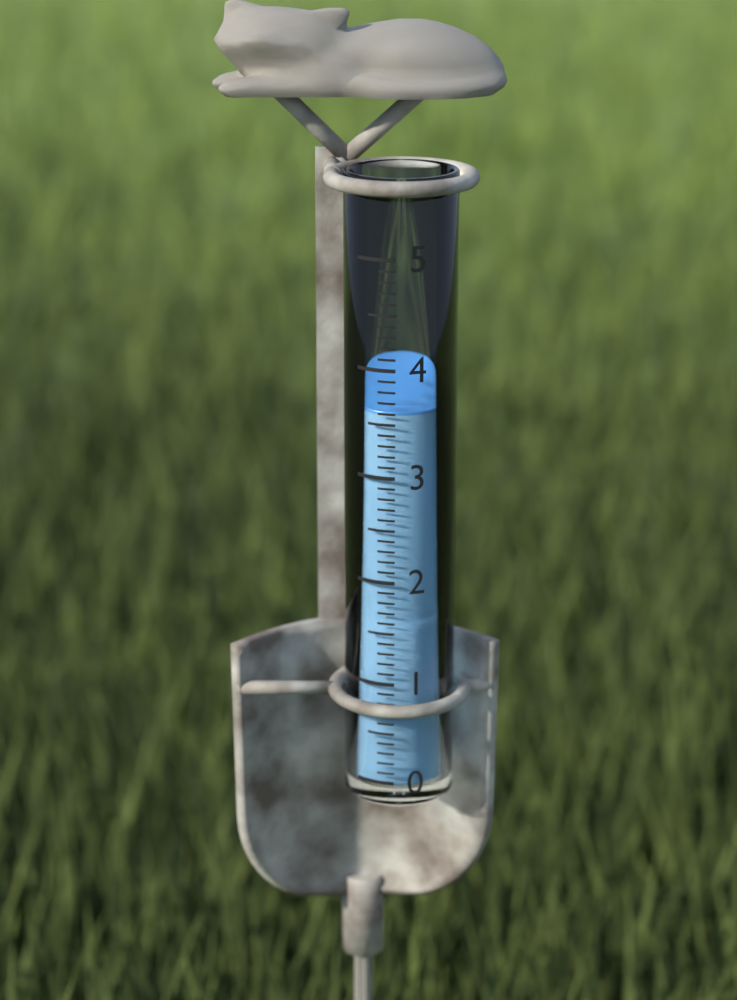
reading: 3.6 (no unit)
